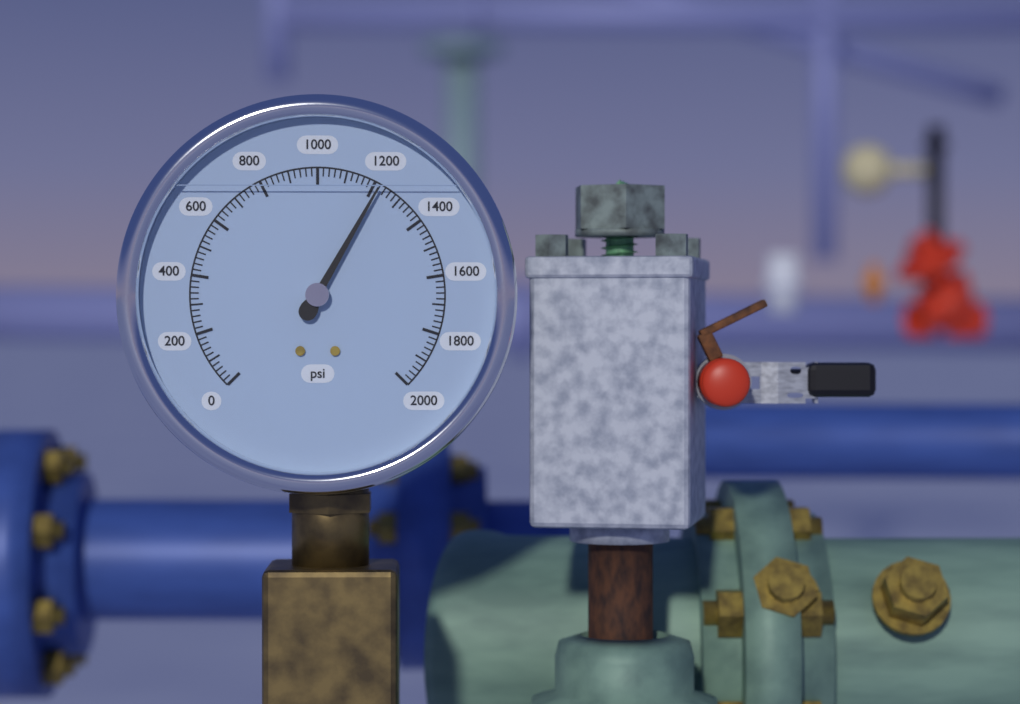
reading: 1220 psi
